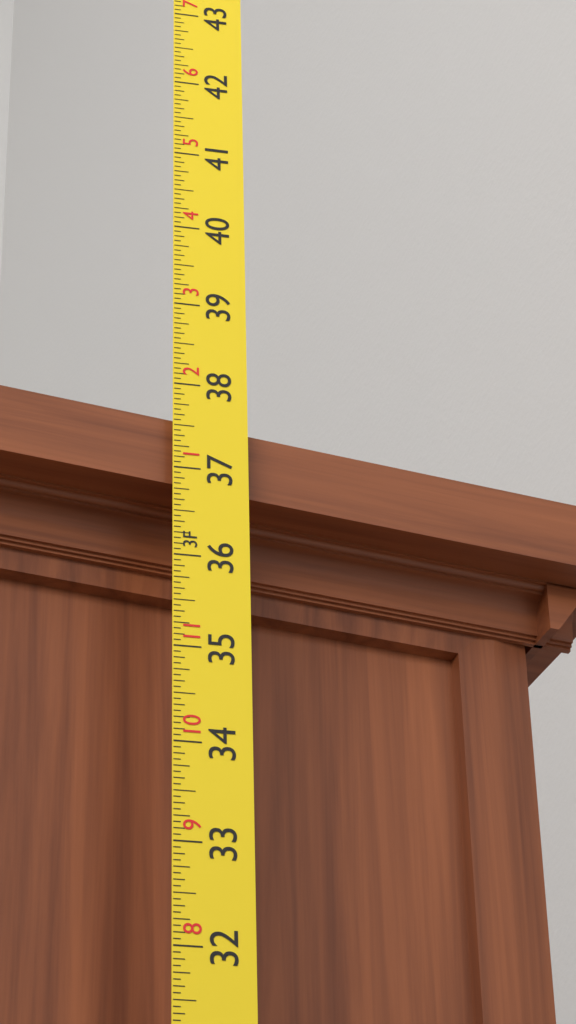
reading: 37.6250 in
